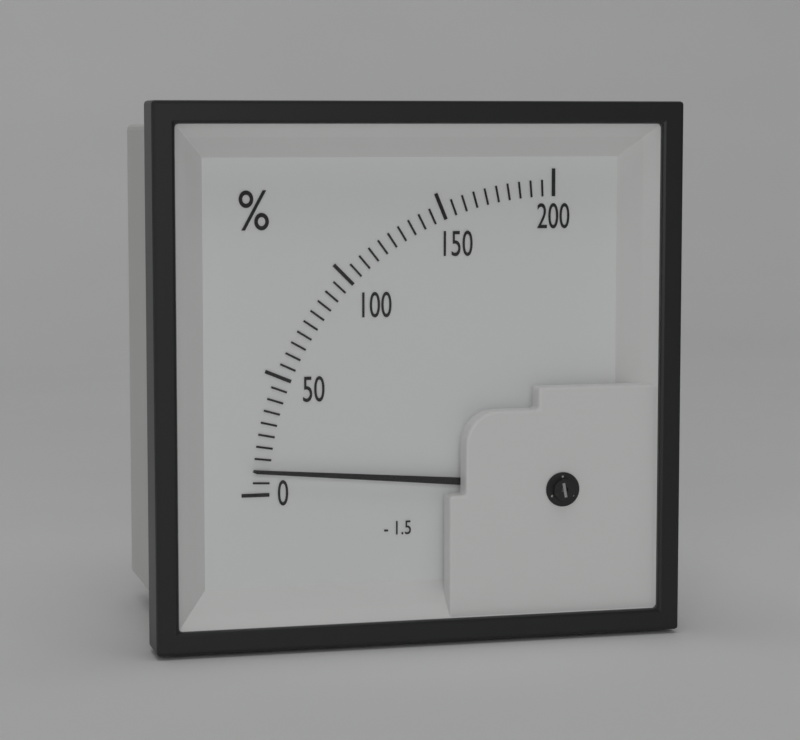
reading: 10 %
